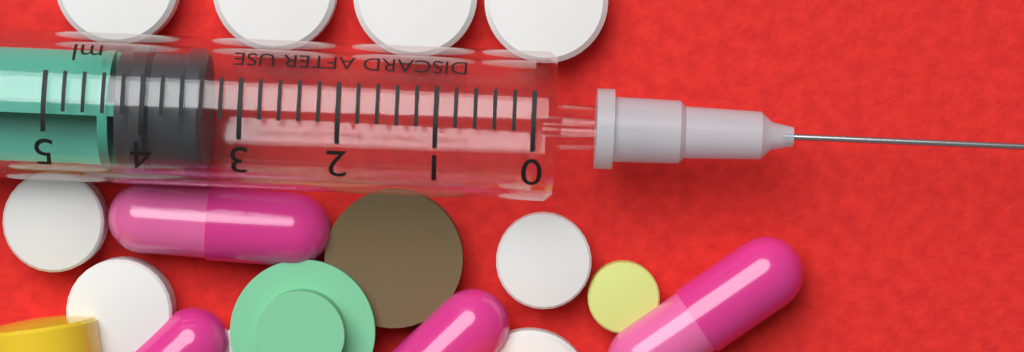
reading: 3.4 ml
